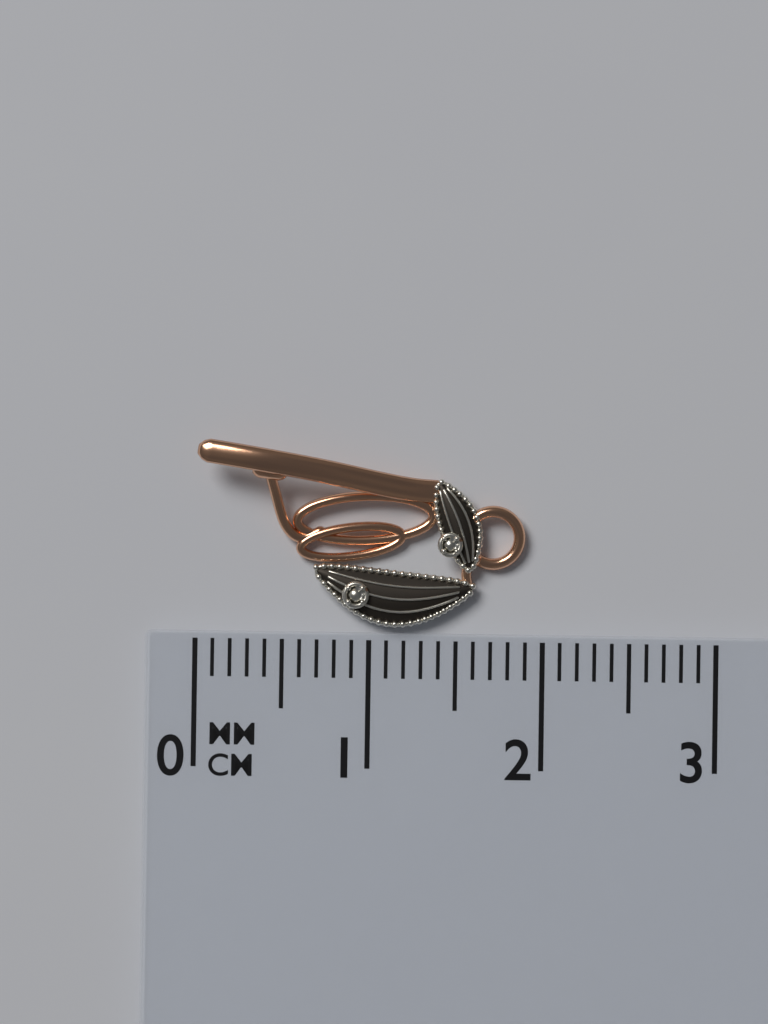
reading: 1.9 cm
